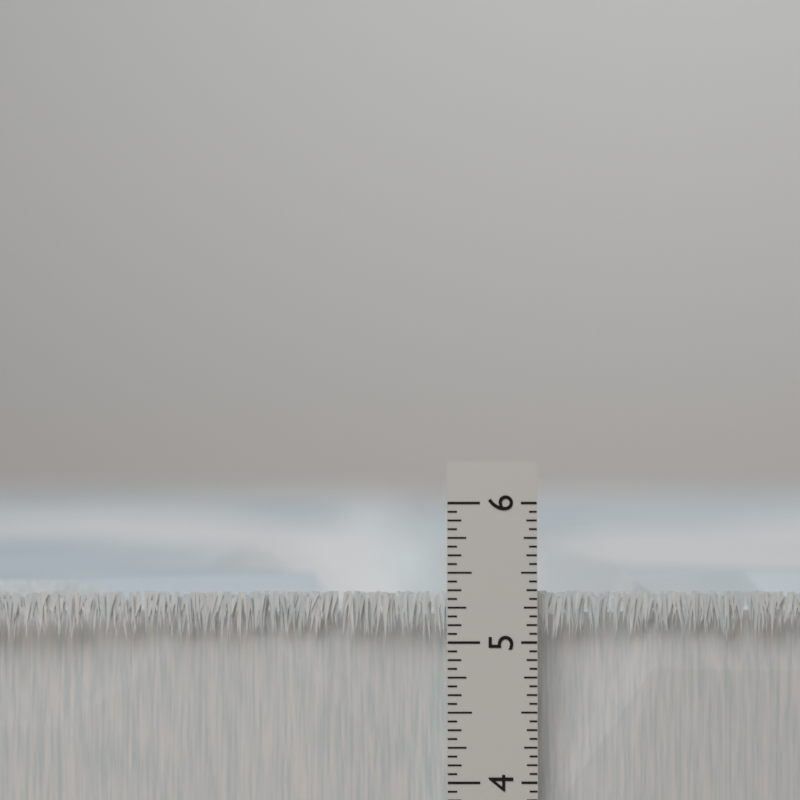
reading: 5.3750 in
